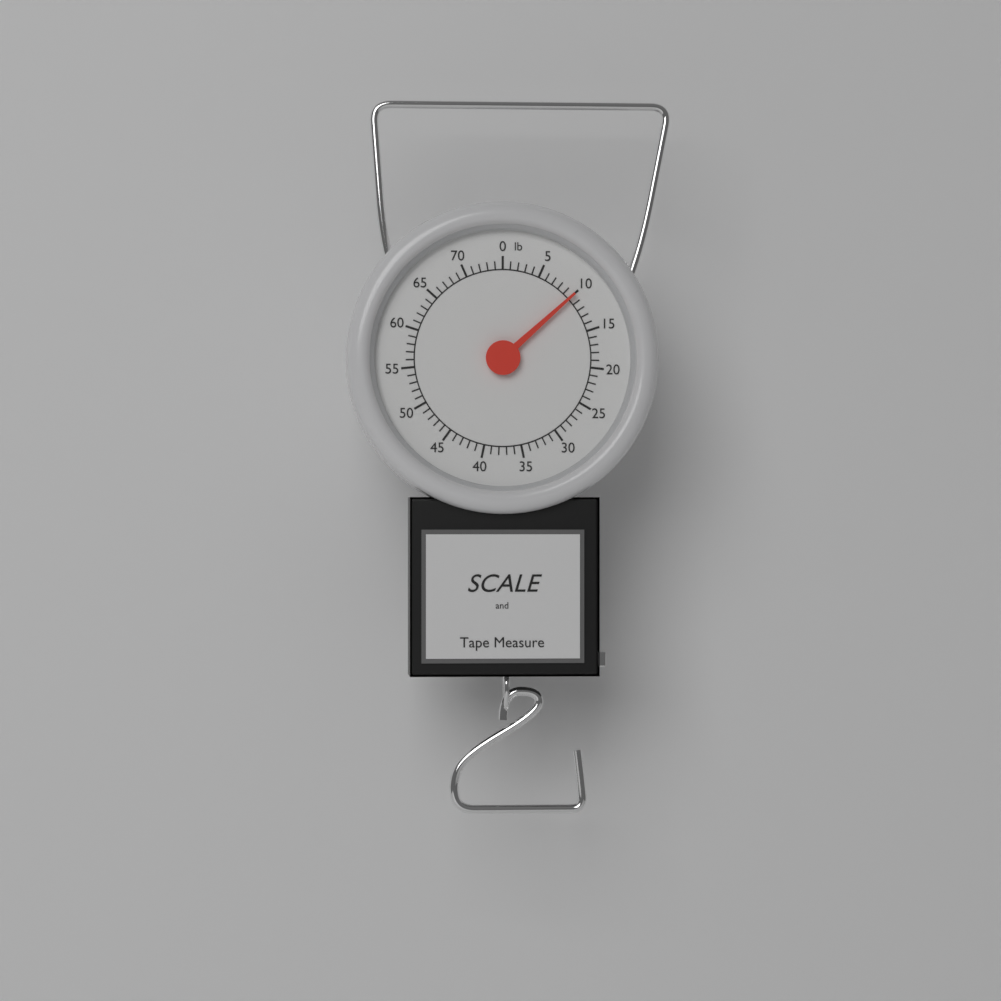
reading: 10 lb
